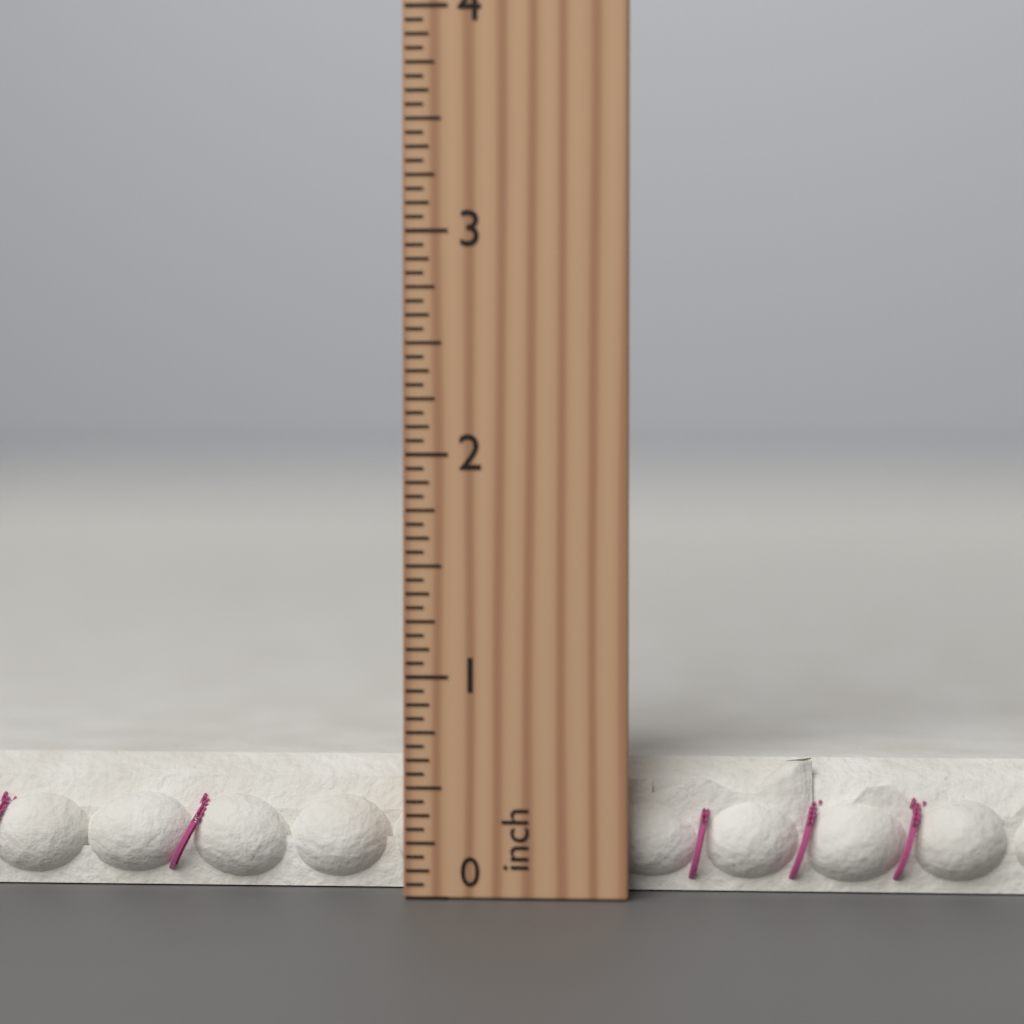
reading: 0.6250 inch
